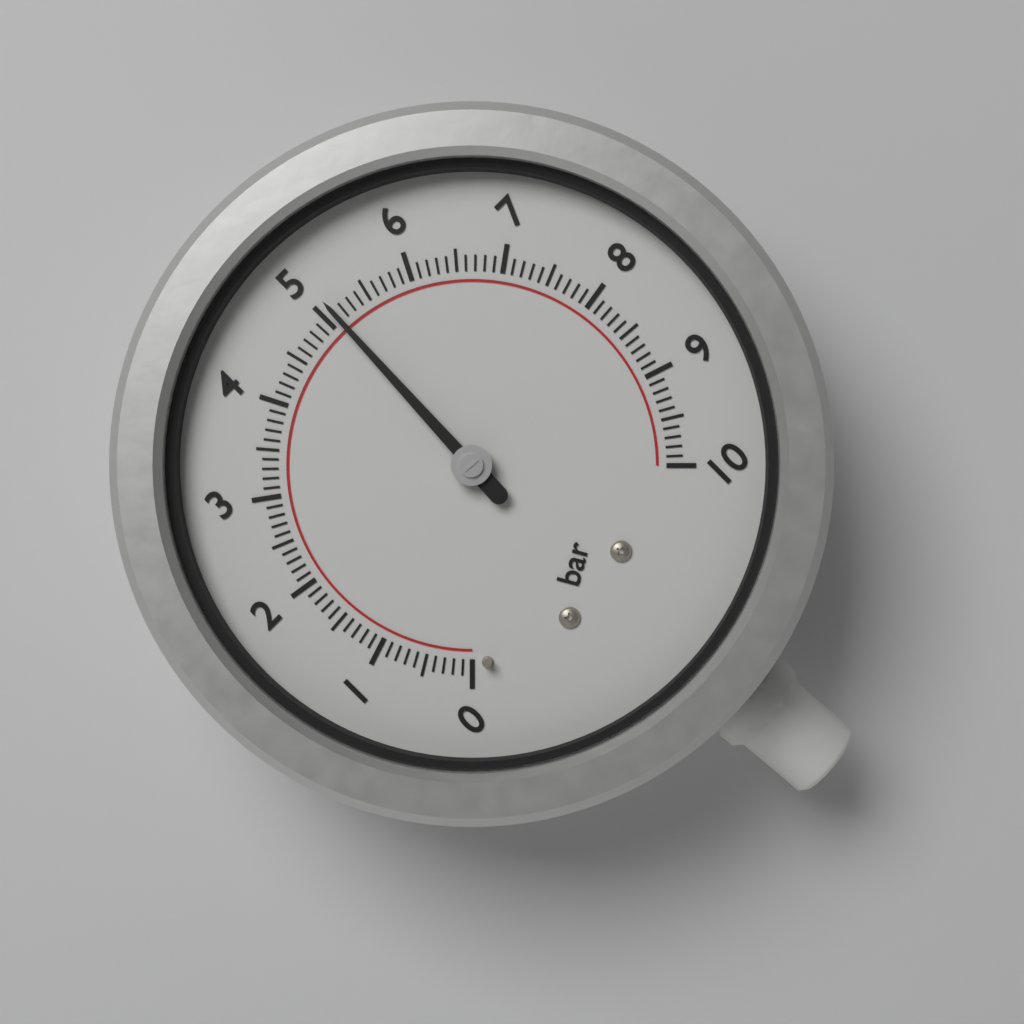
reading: 5.1 bar
